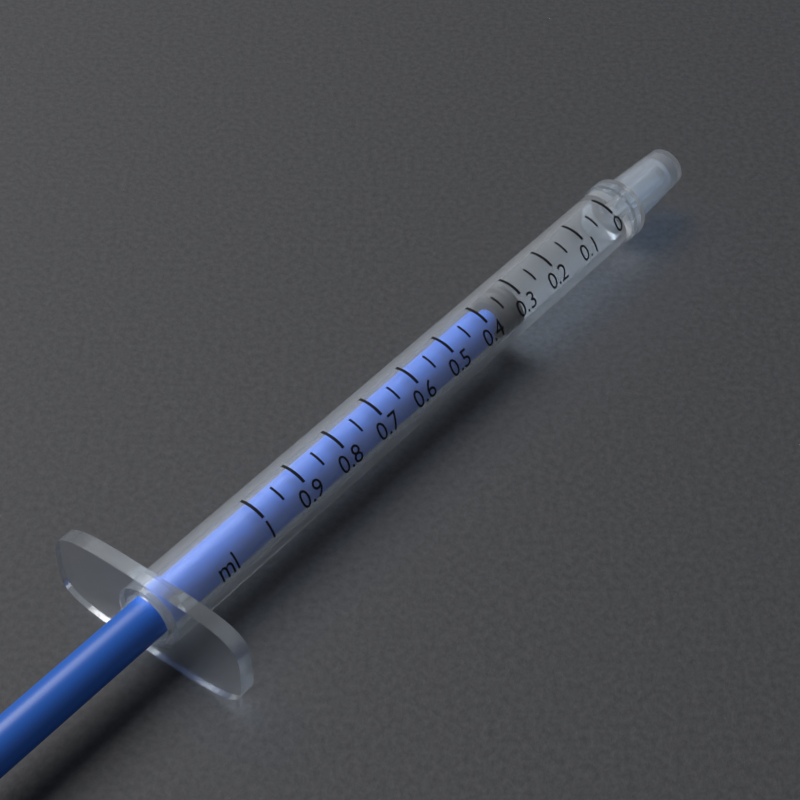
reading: 0.30 ml
